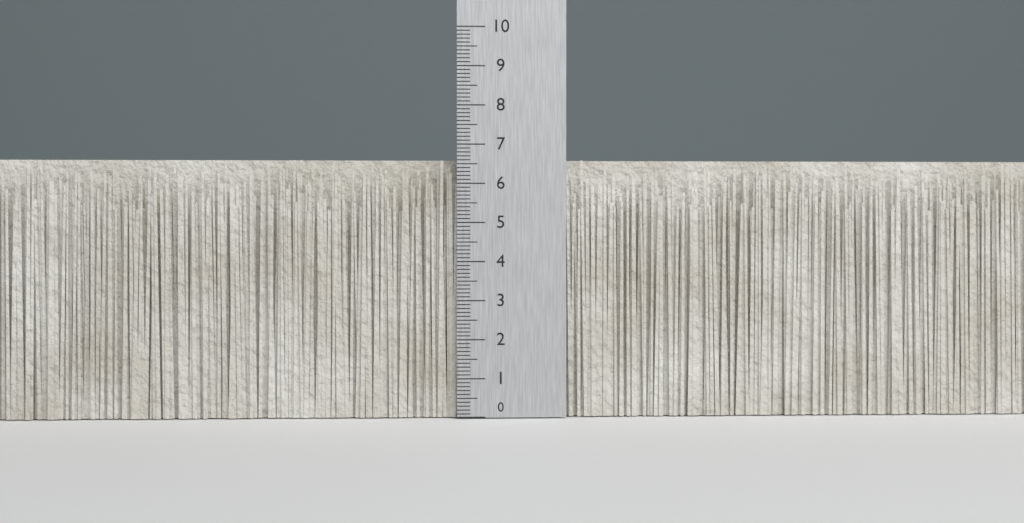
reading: 6.6 (no unit)
